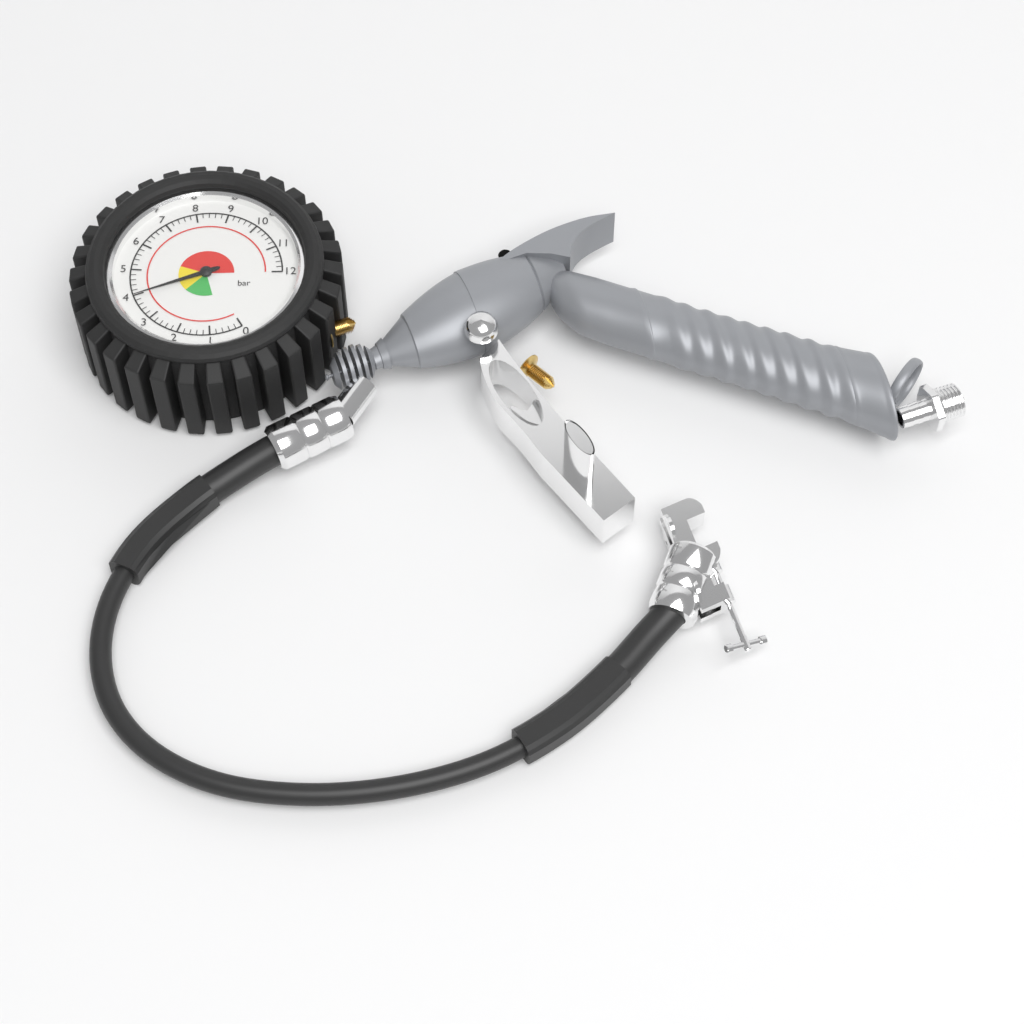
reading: 4.0 bar
